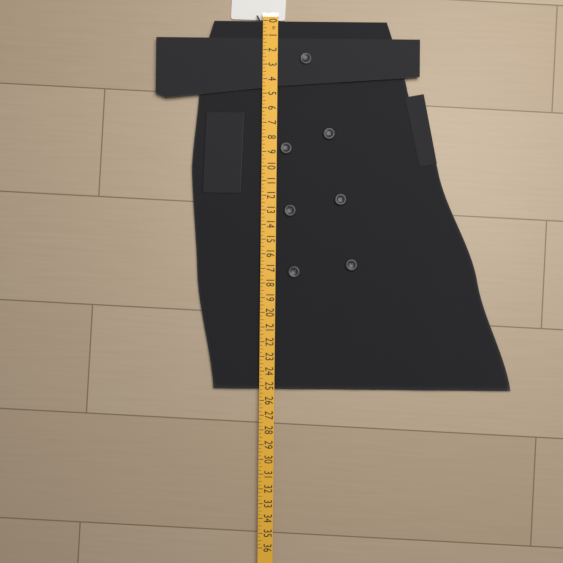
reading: 25.25 in
